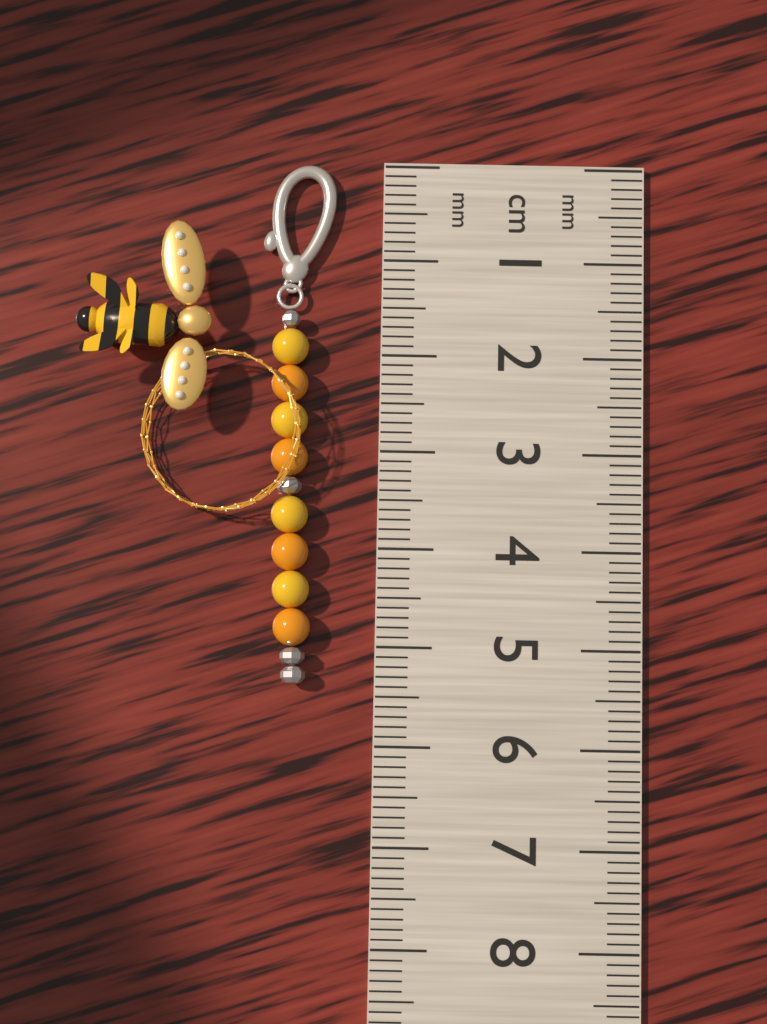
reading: 5.4 cm
